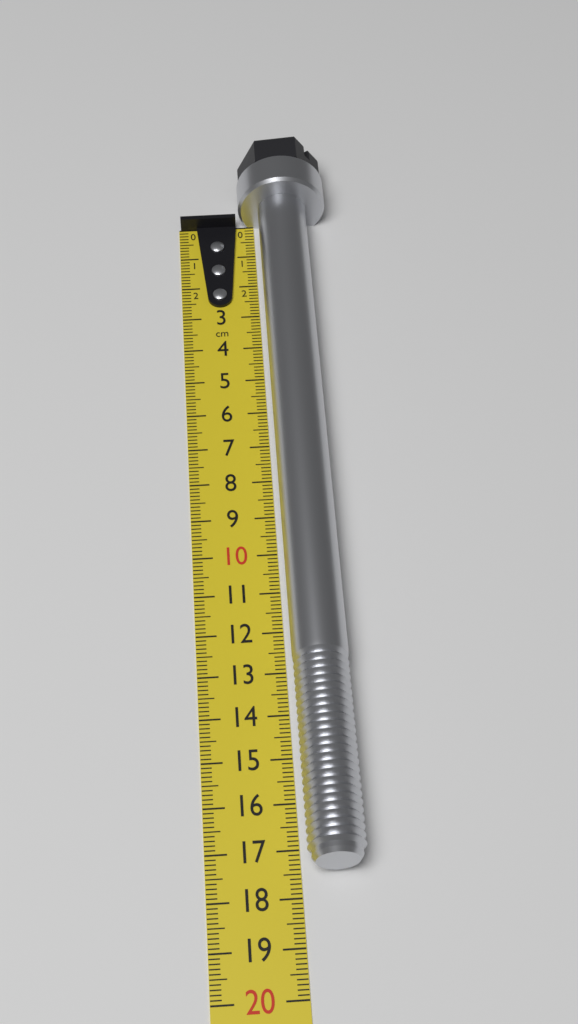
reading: 17.5 cm
